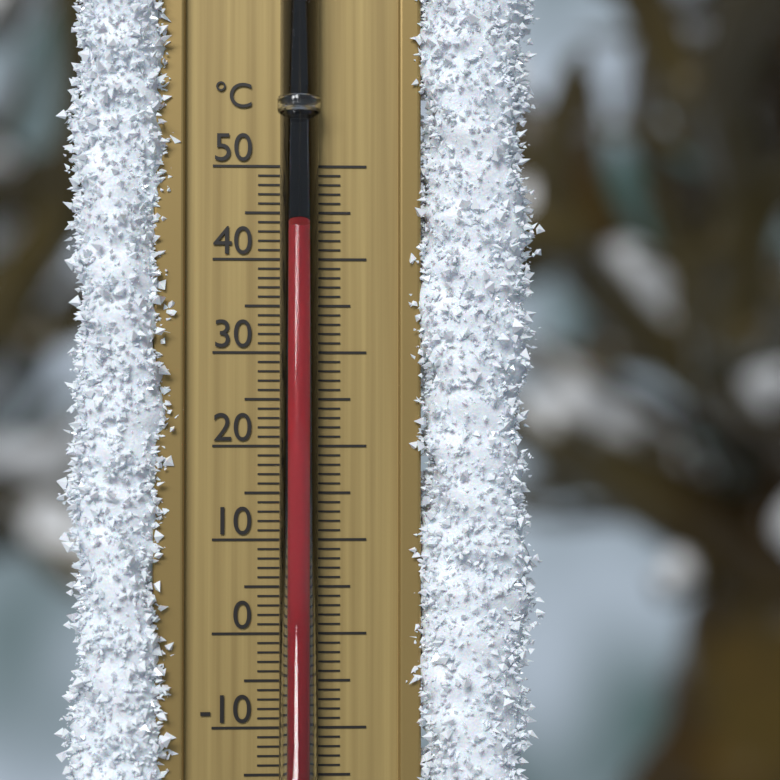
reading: 43 °C
